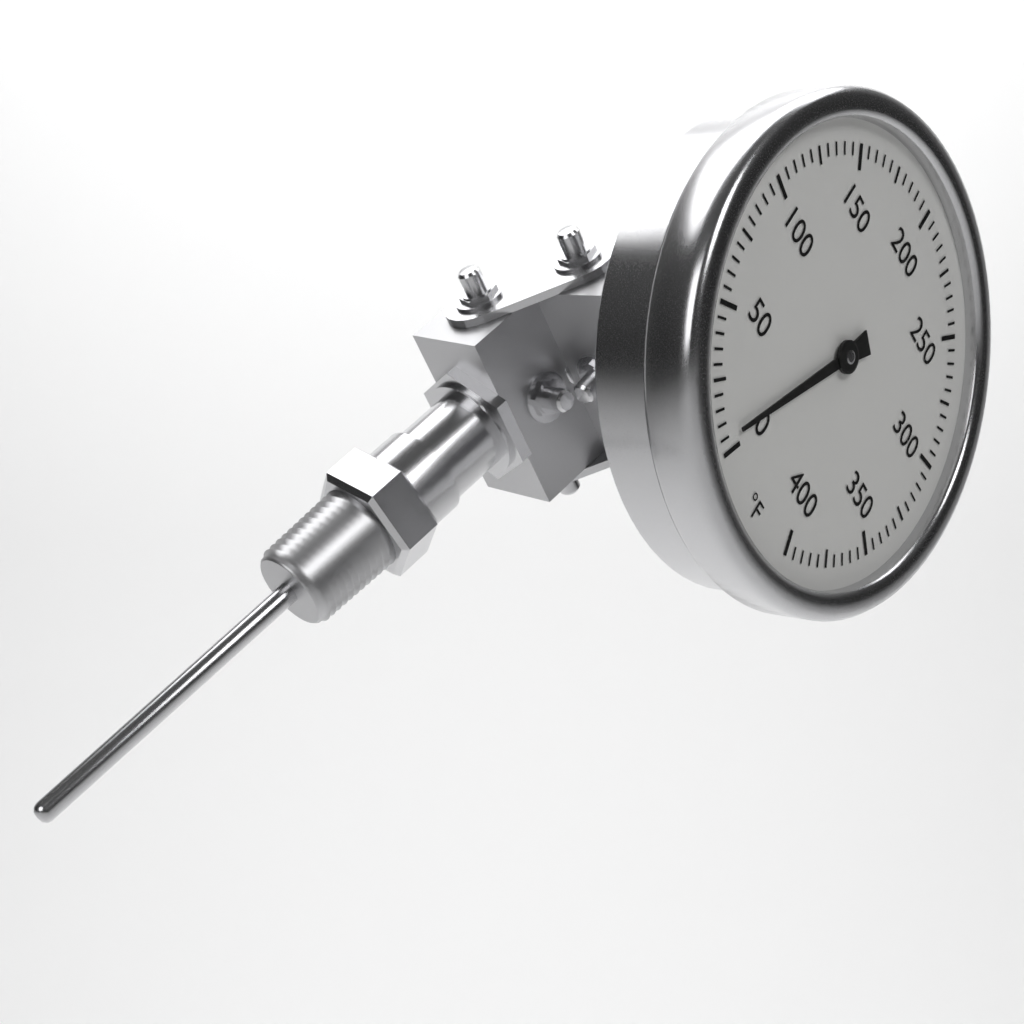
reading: 5 °F
